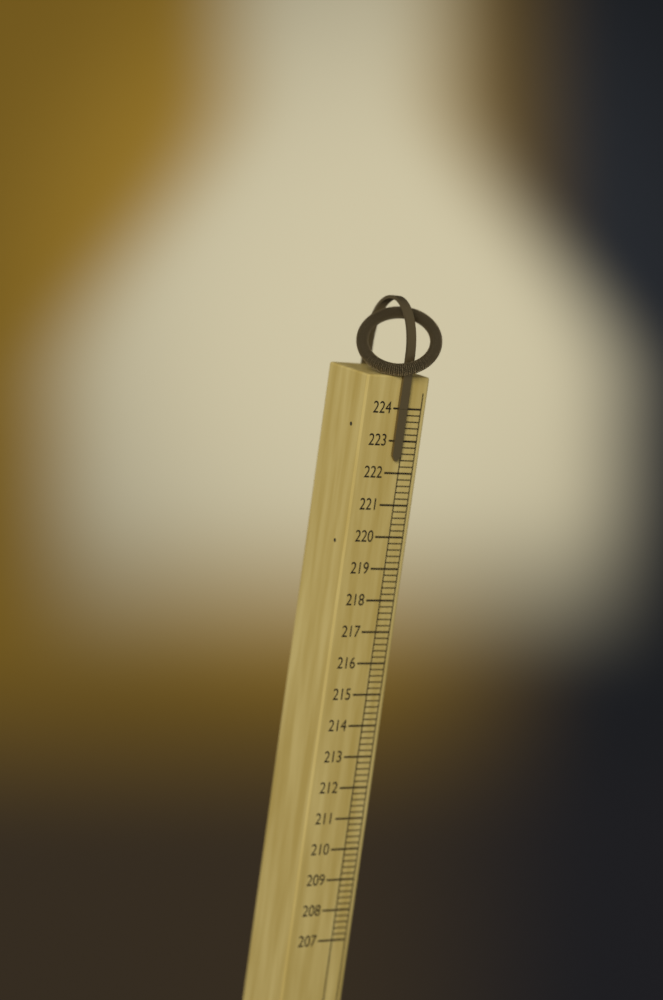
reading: 222.4 (no unit)
